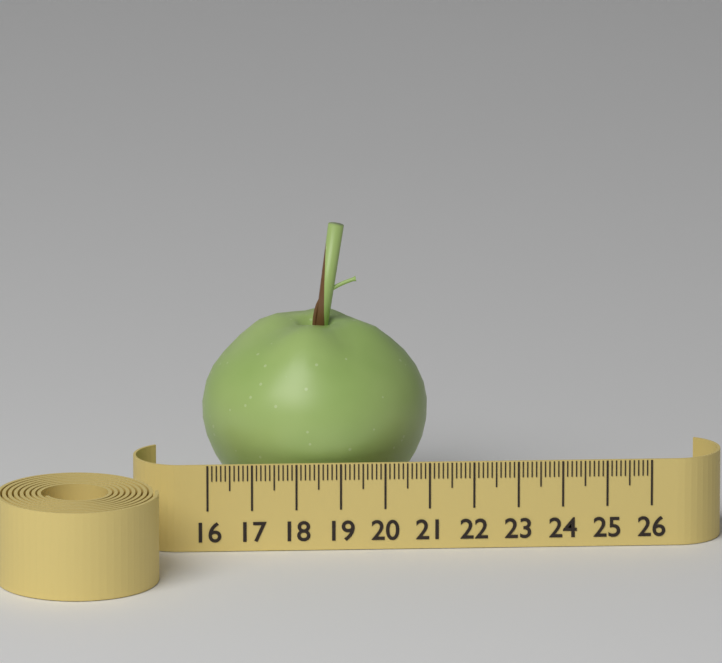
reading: 21.1 (no unit)
